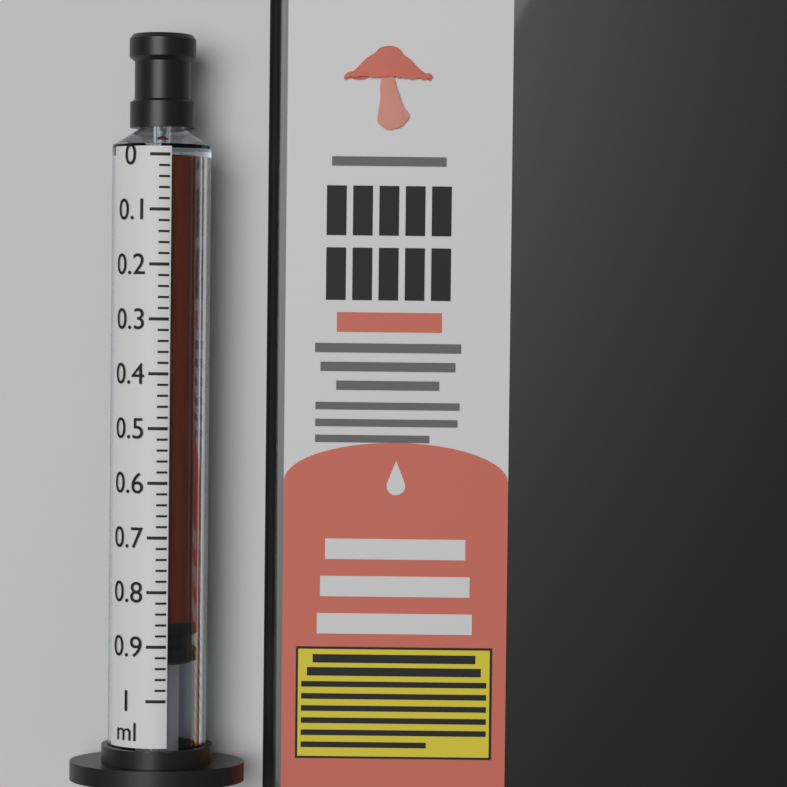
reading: 0.86 ml
